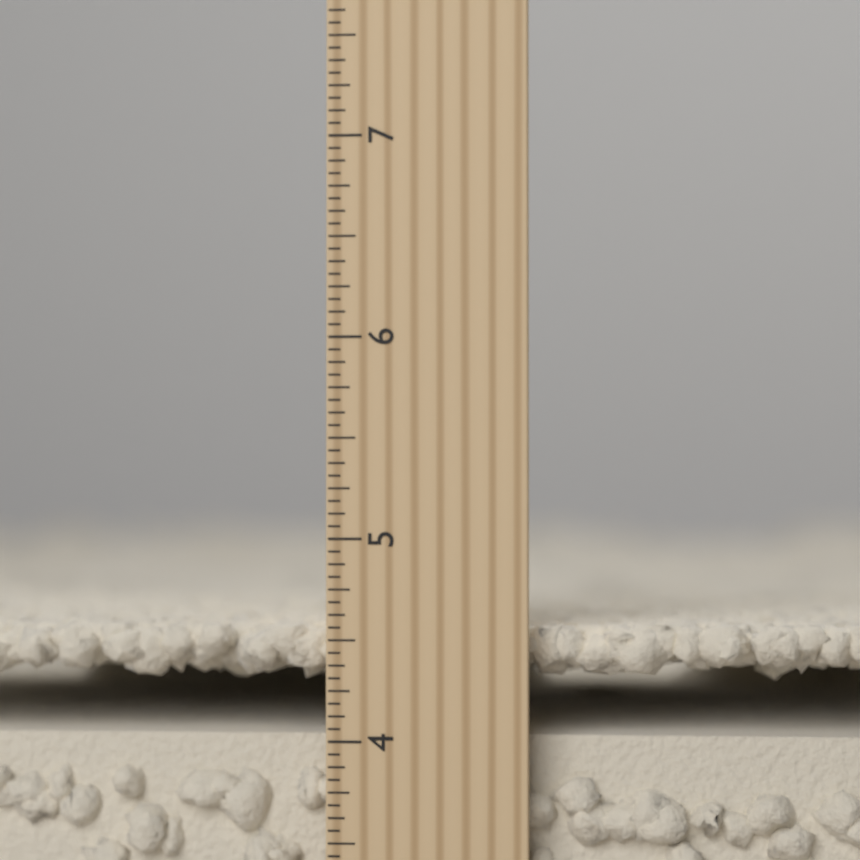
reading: 4.5625 inch
